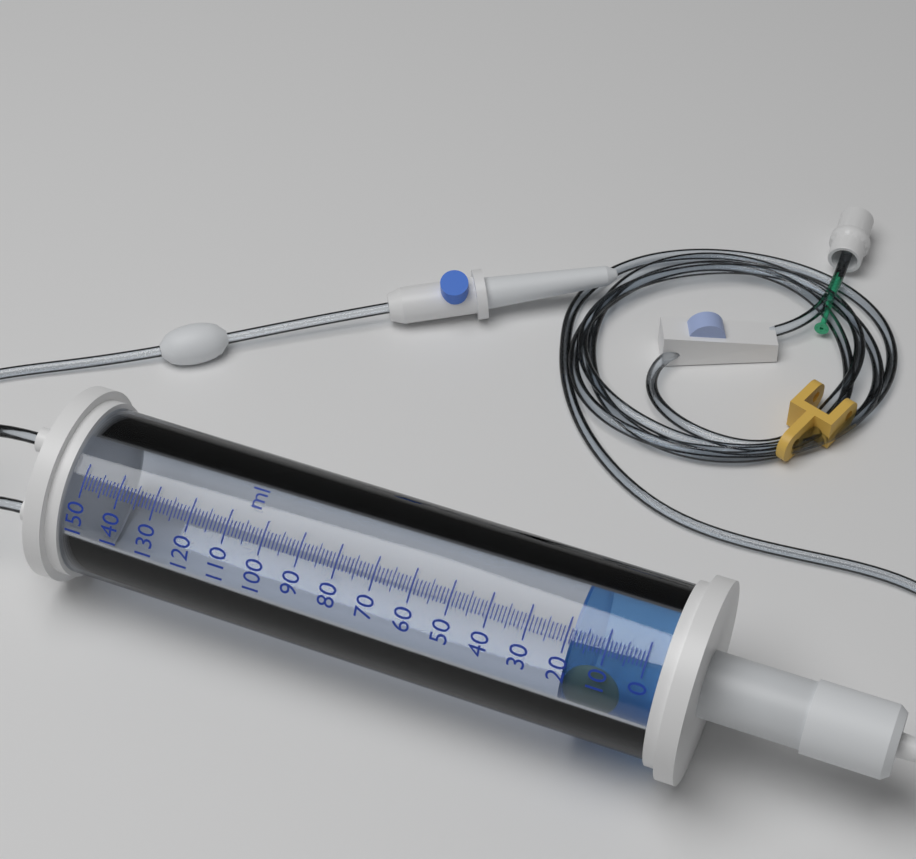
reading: 19 ml
